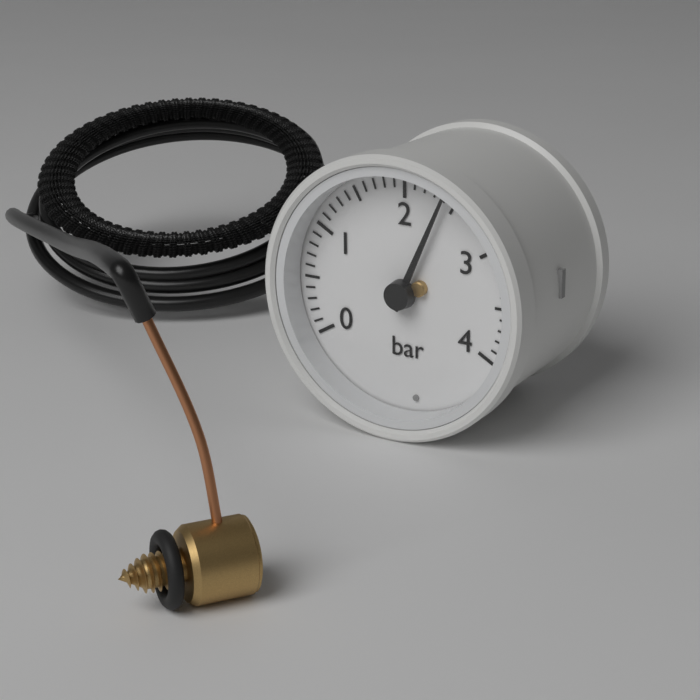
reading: 2.4 bar
